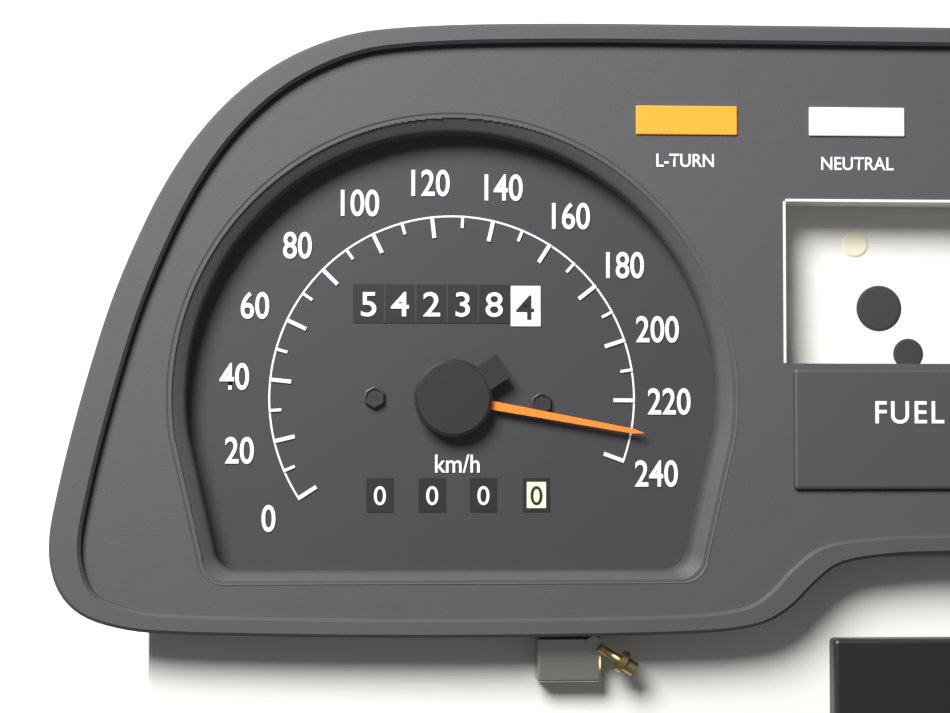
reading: 230 km/h
